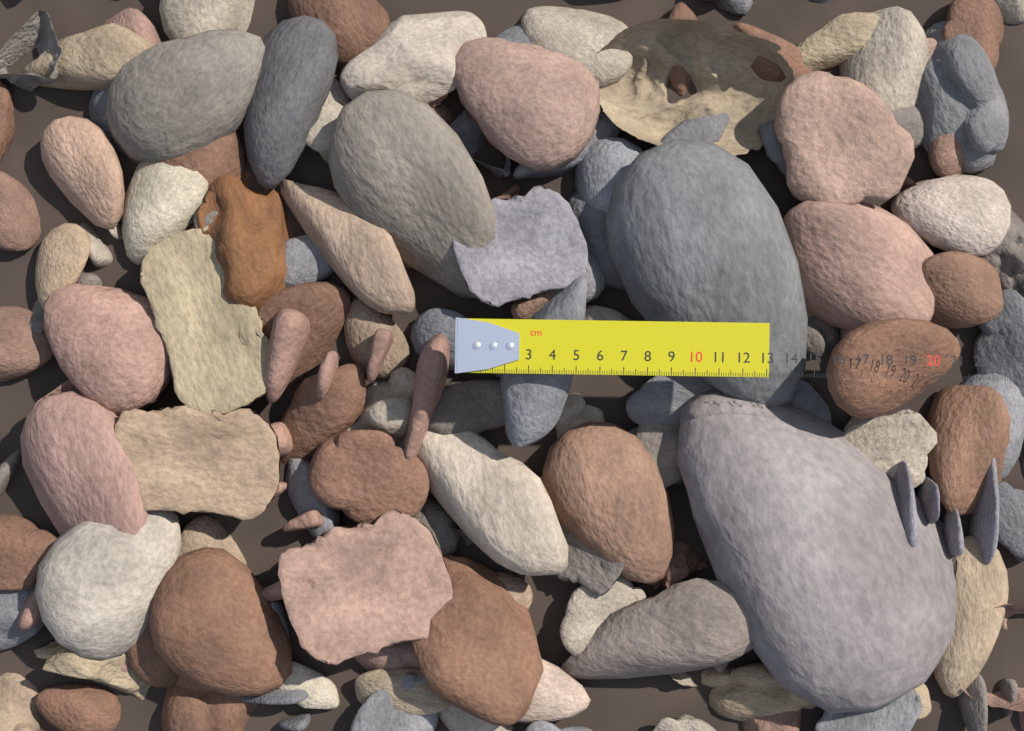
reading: 13.1 cm
